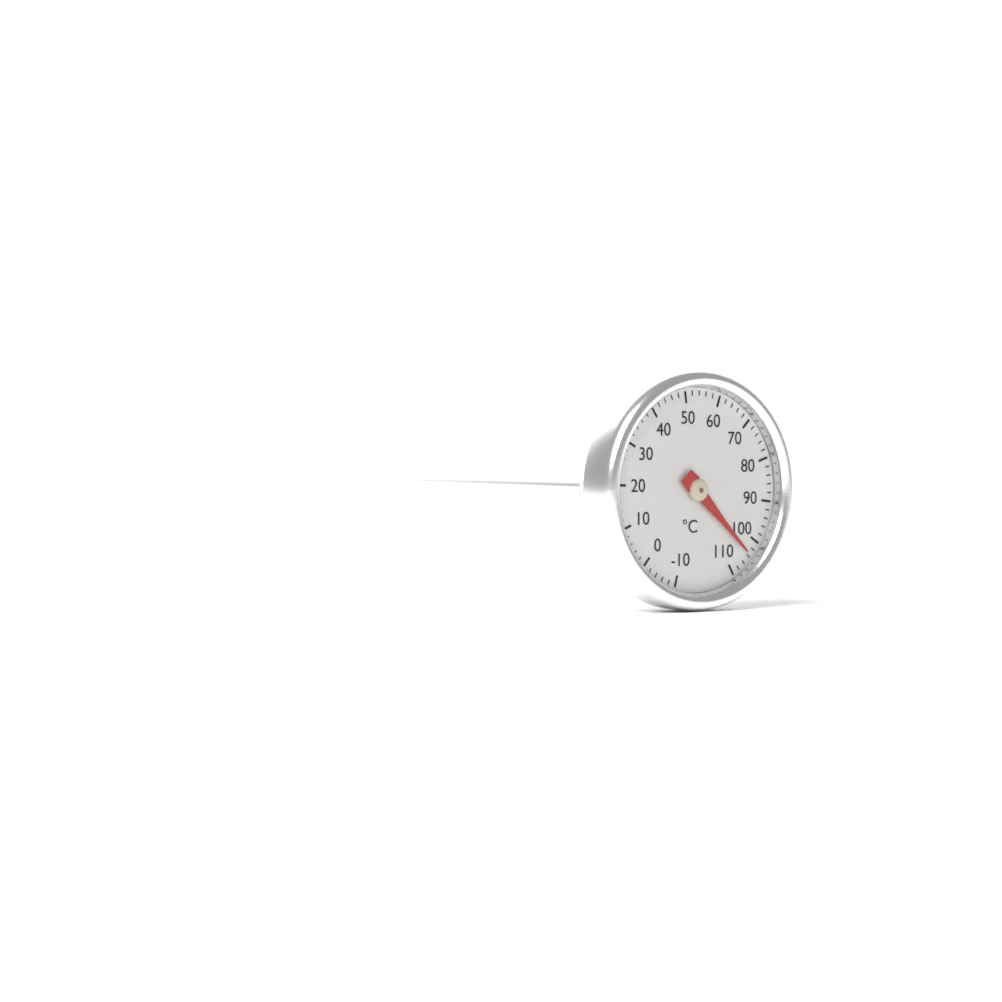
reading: 104 °C
